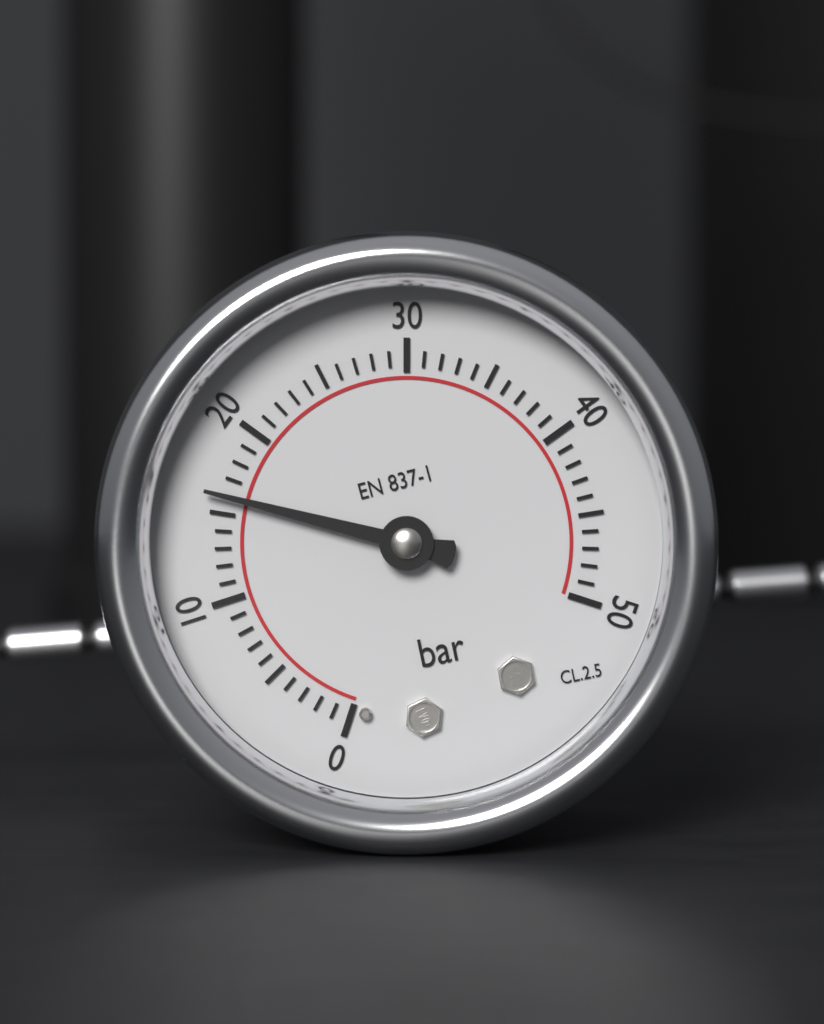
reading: 16 bar
